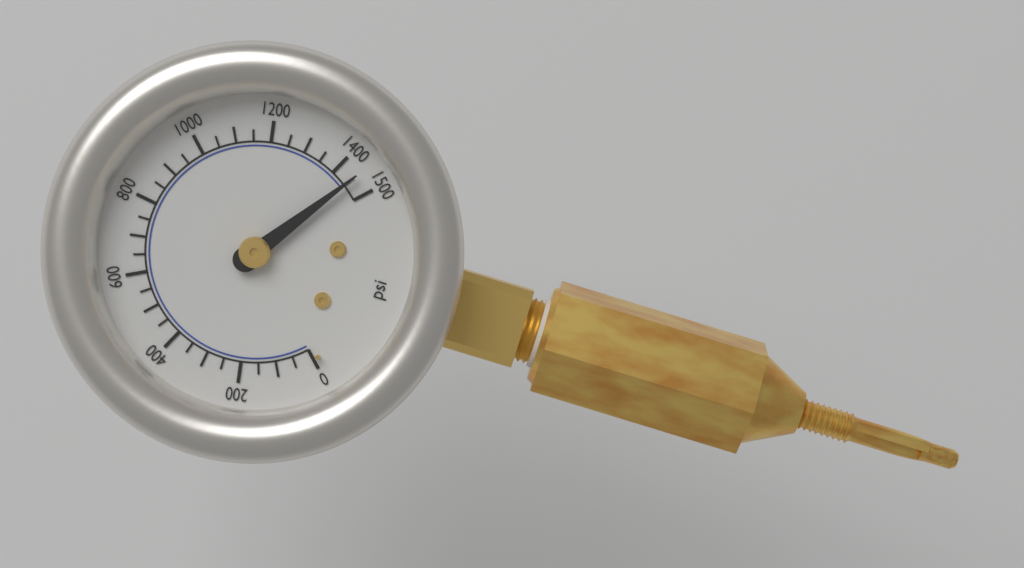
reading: 1450 psi
